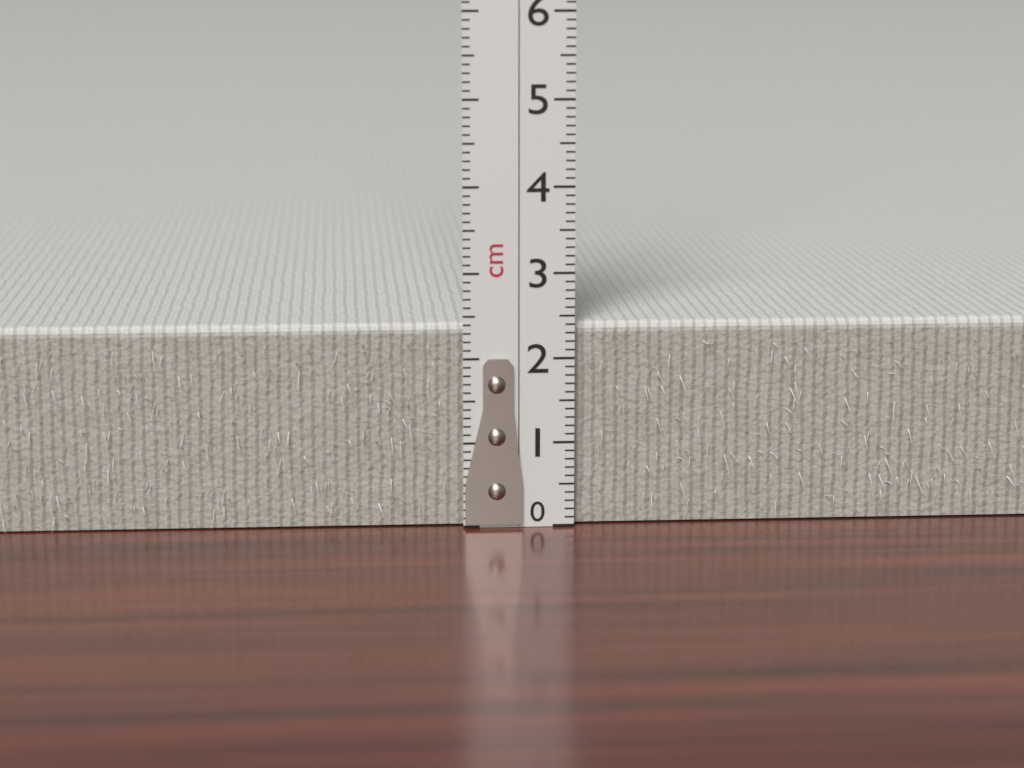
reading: 2.4 cm
